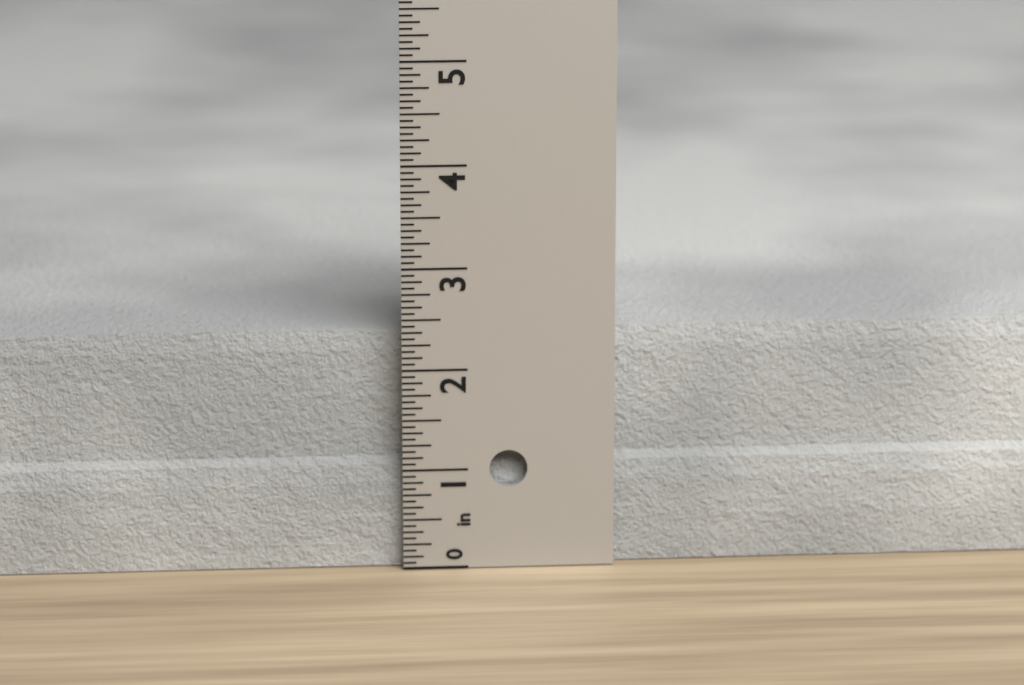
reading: 2.3125 in
